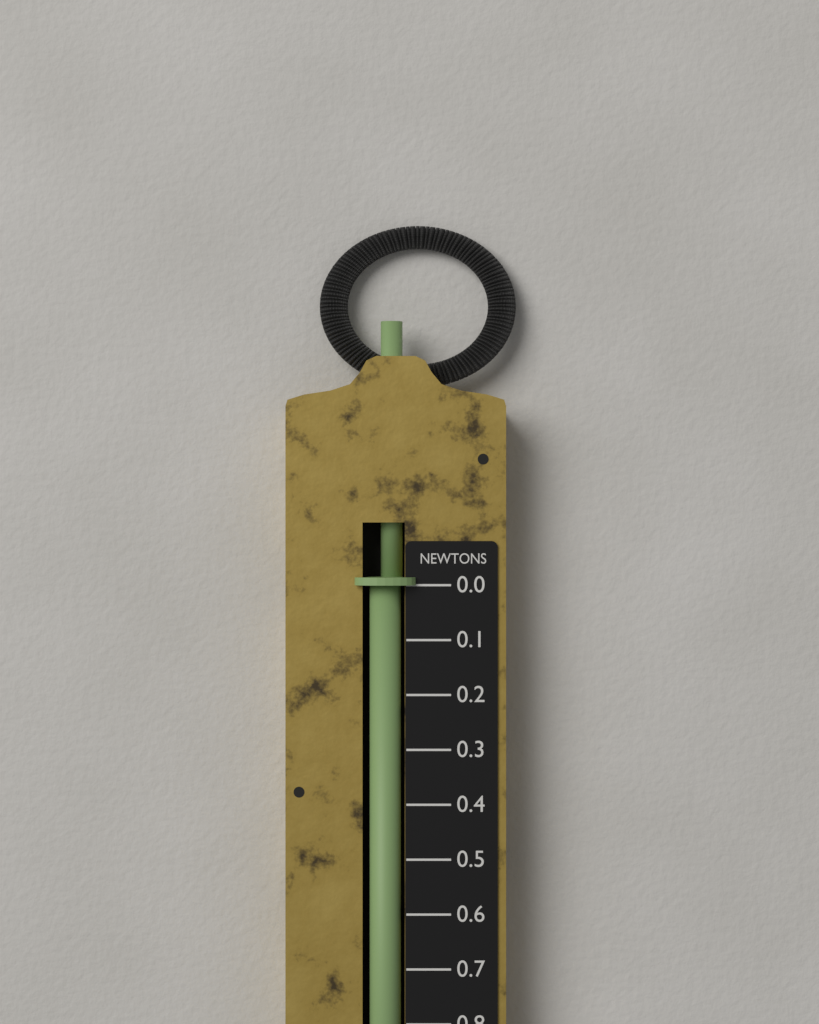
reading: 0.0 N
